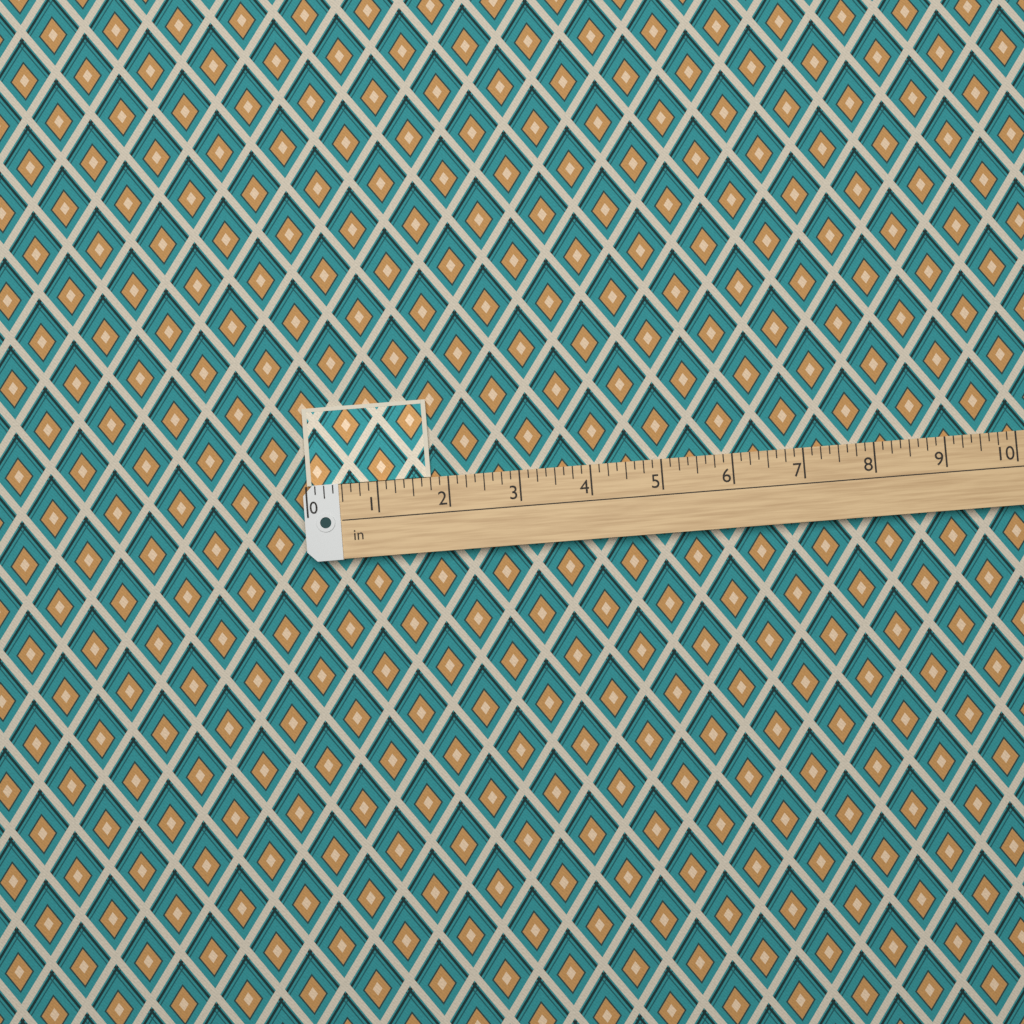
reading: 1.750 in
